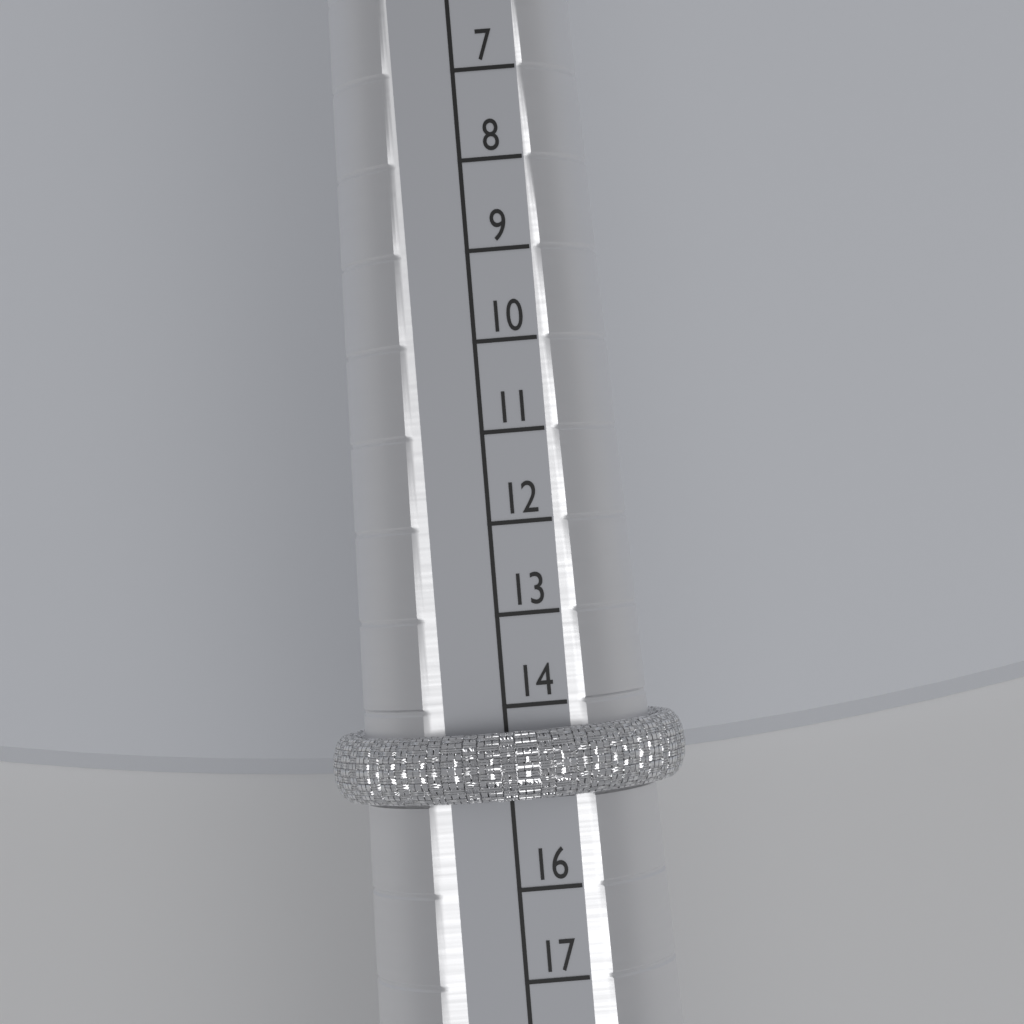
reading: 15 (no unit)
